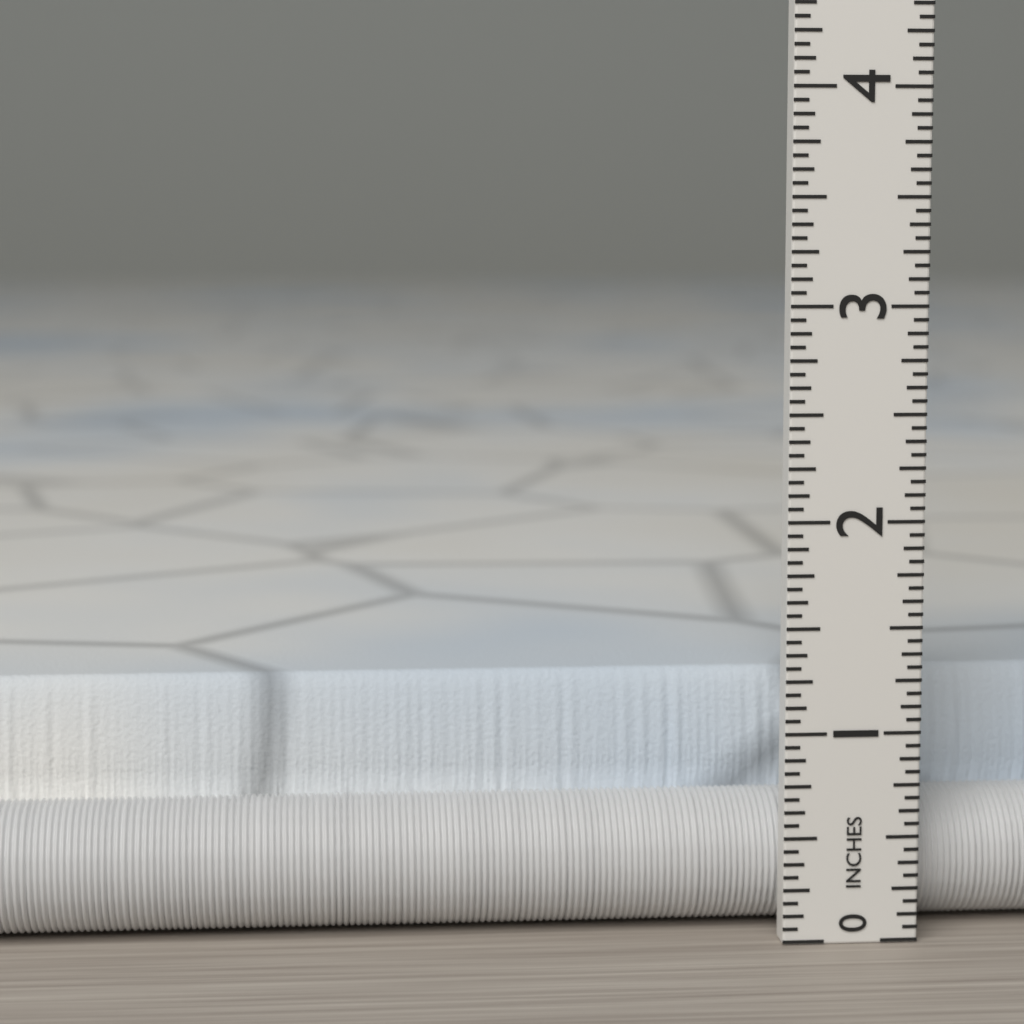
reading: 1.1875 in
